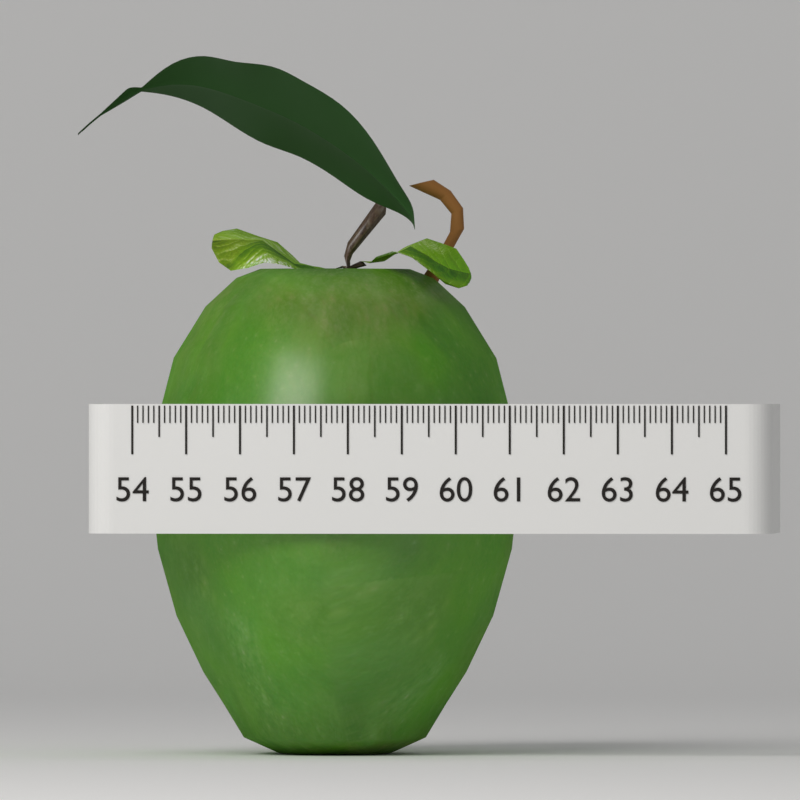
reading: 60.9 (no unit)
